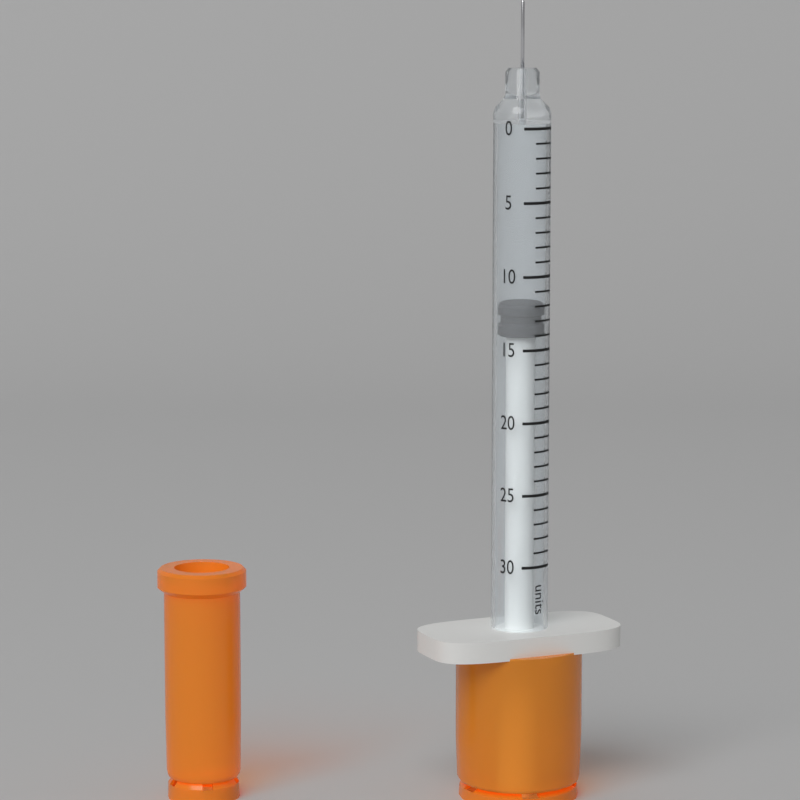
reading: 12 units
